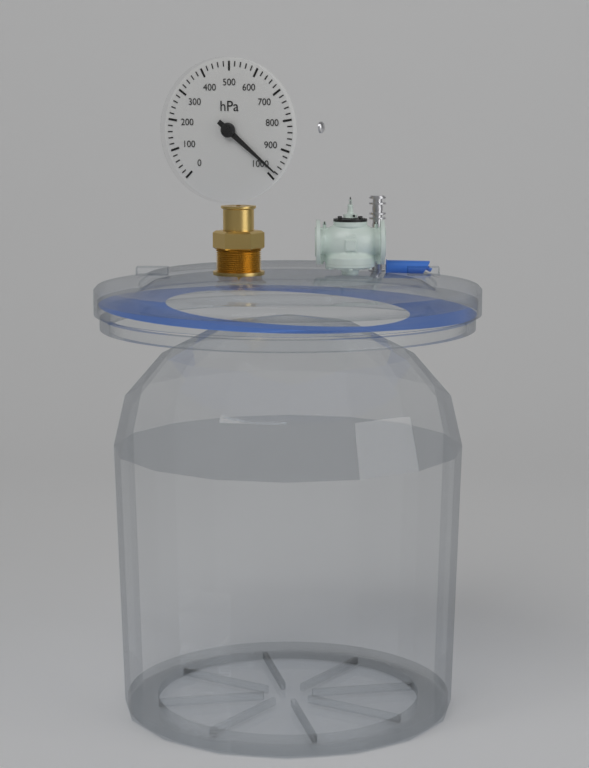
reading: 980 hPa
